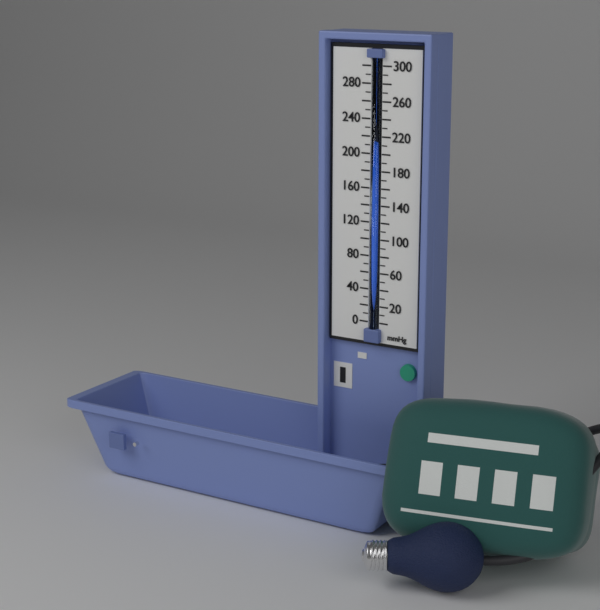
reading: 210 mmHg
